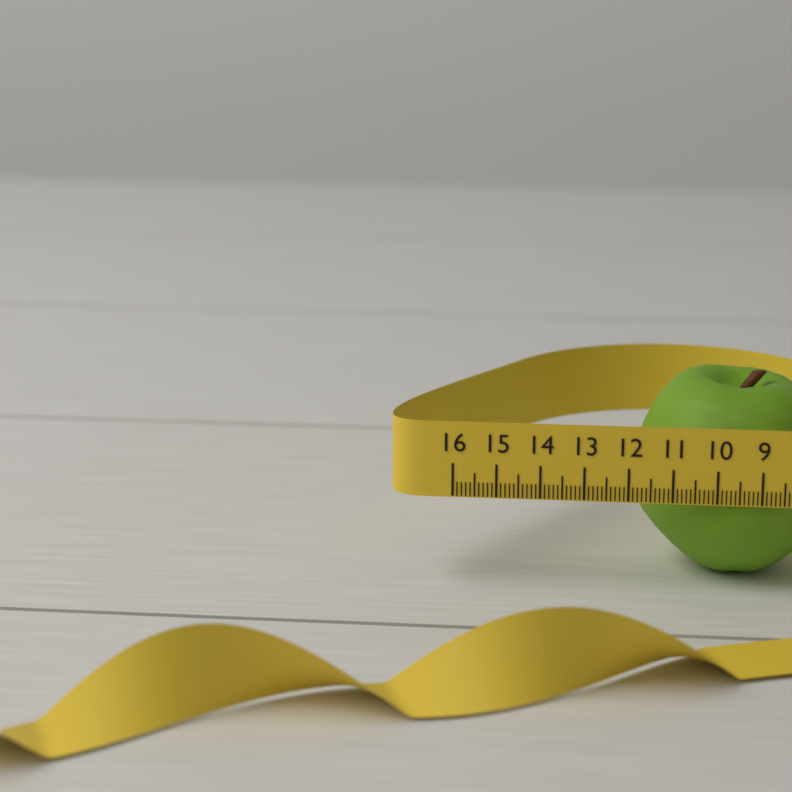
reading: 11.9 (no unit)
